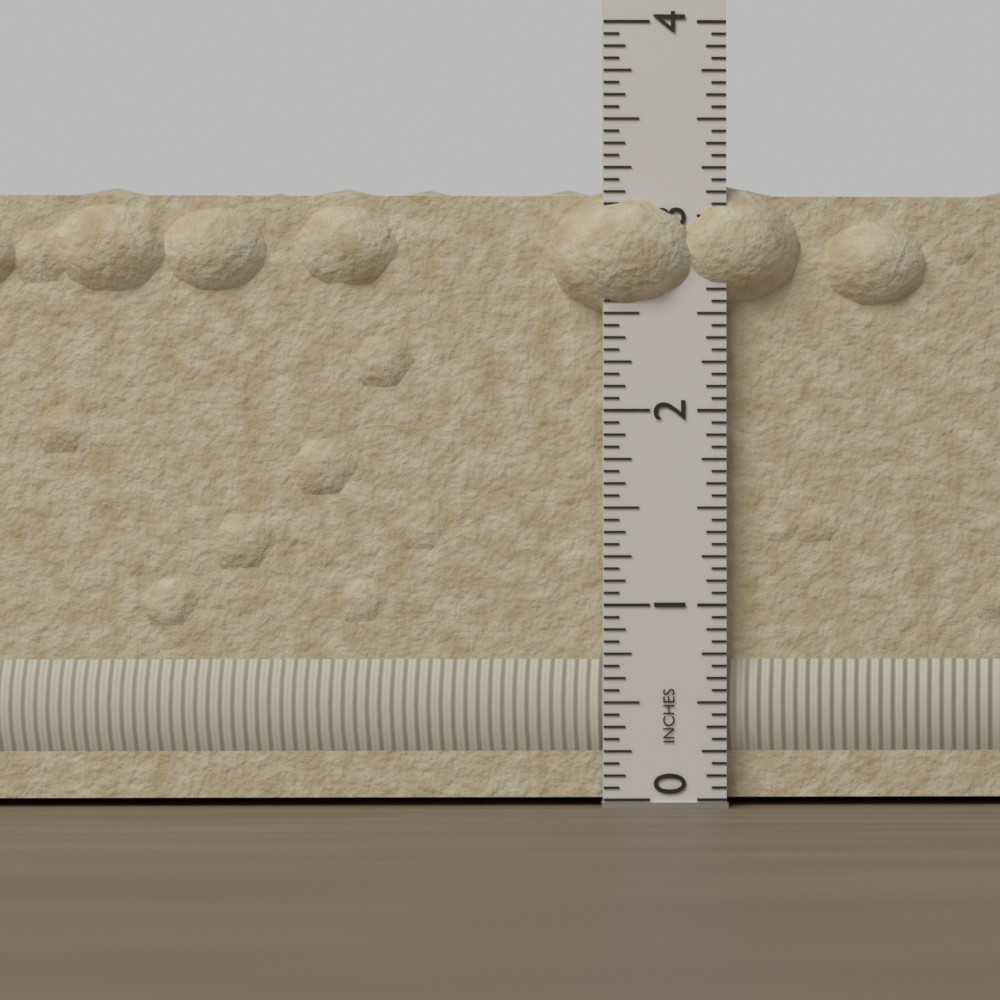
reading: 3.1875 in
